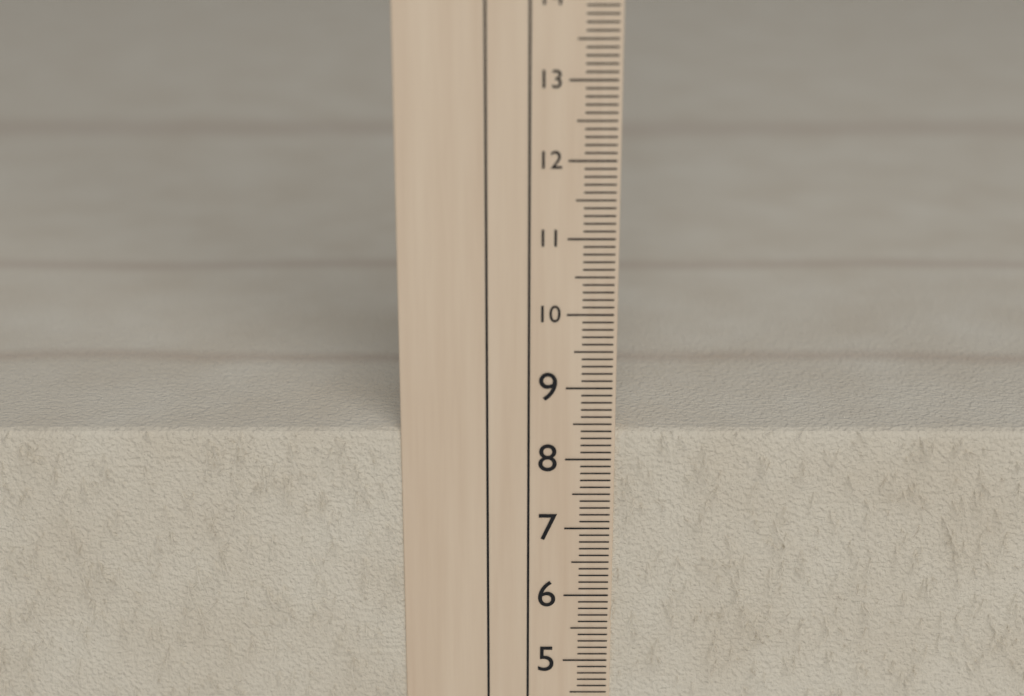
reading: 8.4 cm
